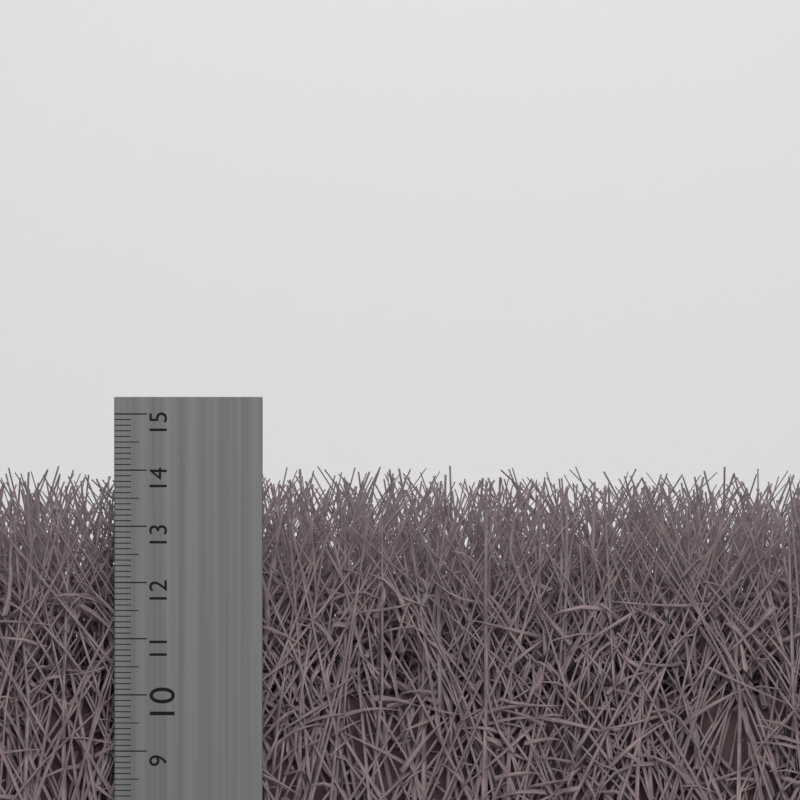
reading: 13.8 cm
